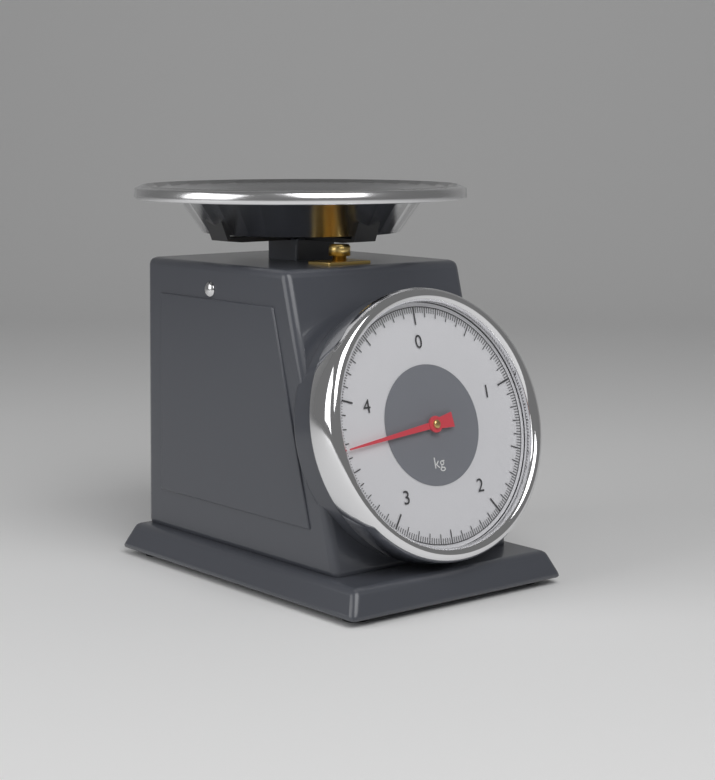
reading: 3.66 kg
